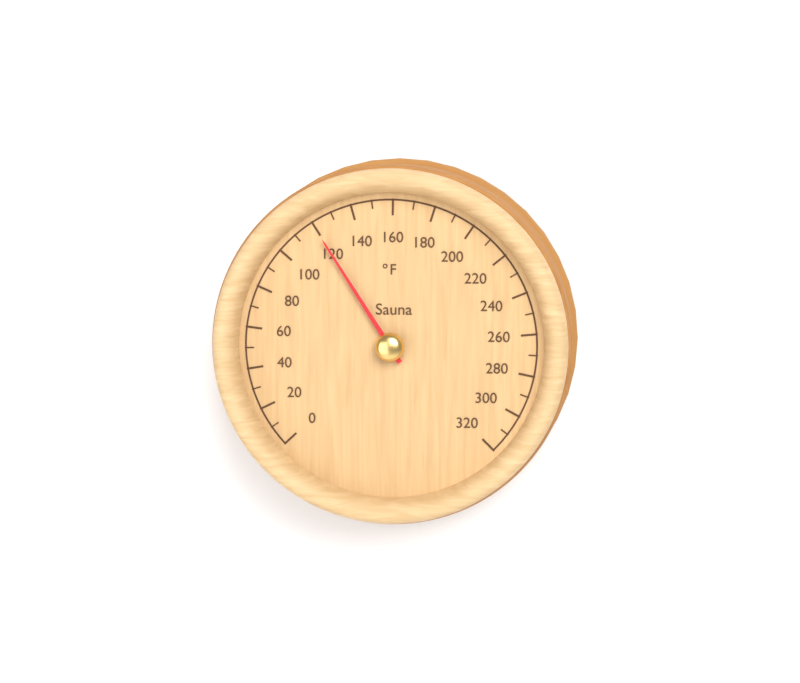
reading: 120 °F
